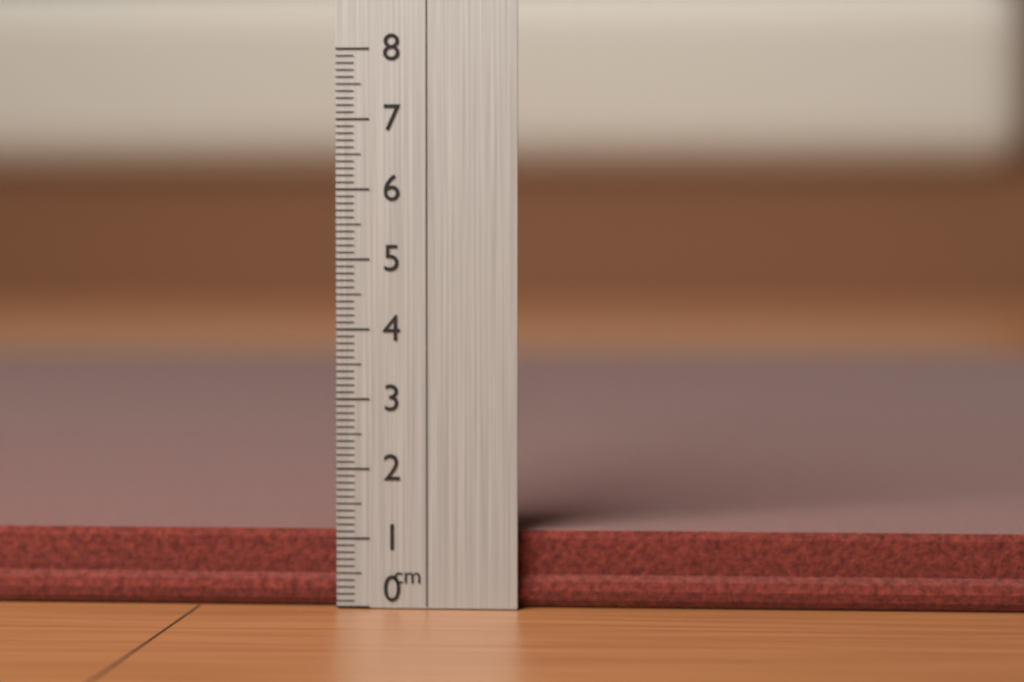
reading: 1.1 cm
